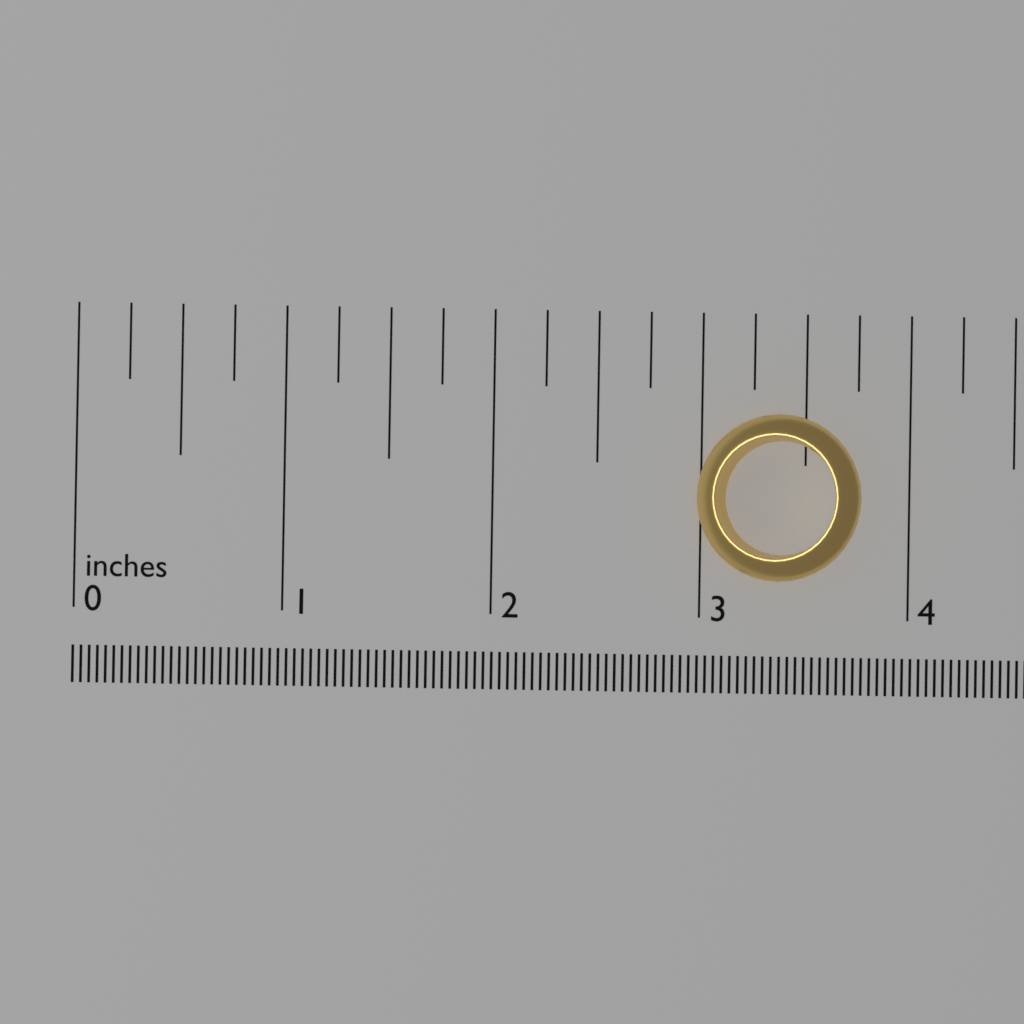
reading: 3.75 in
